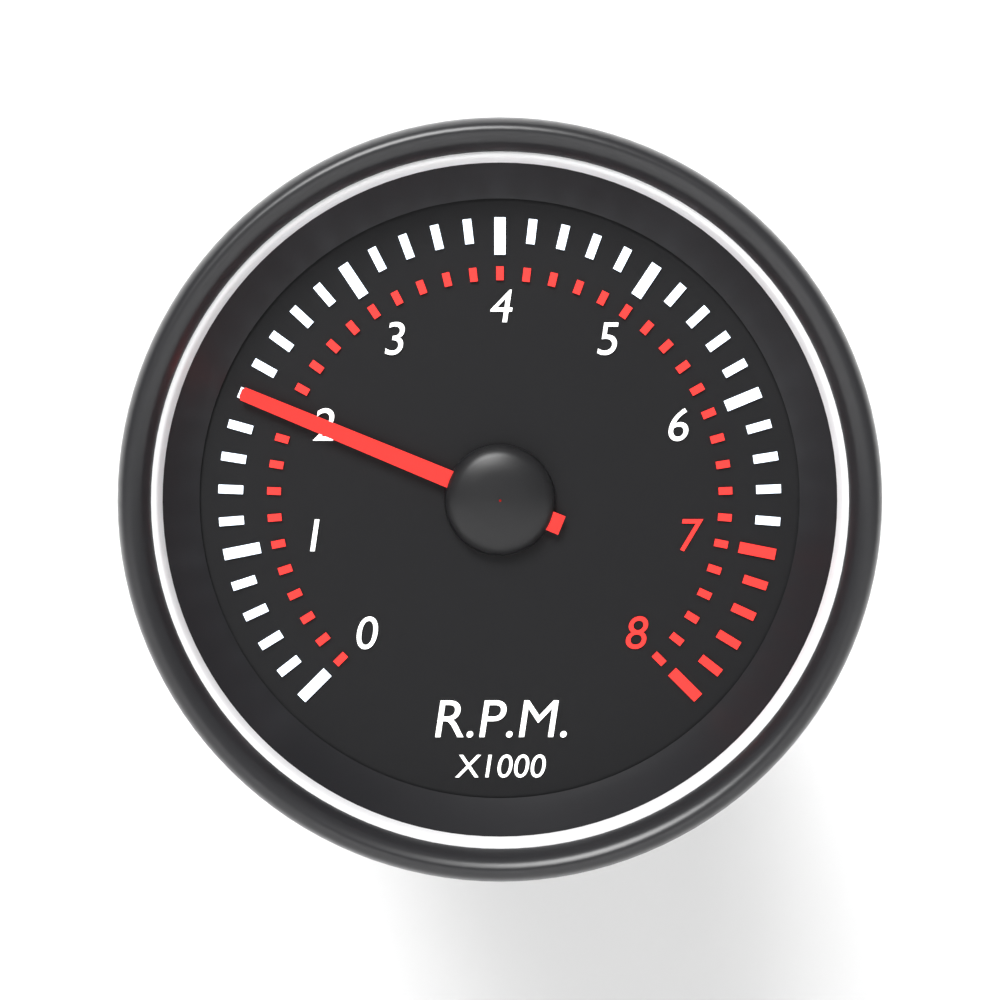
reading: 2.0 x1000 RPM
